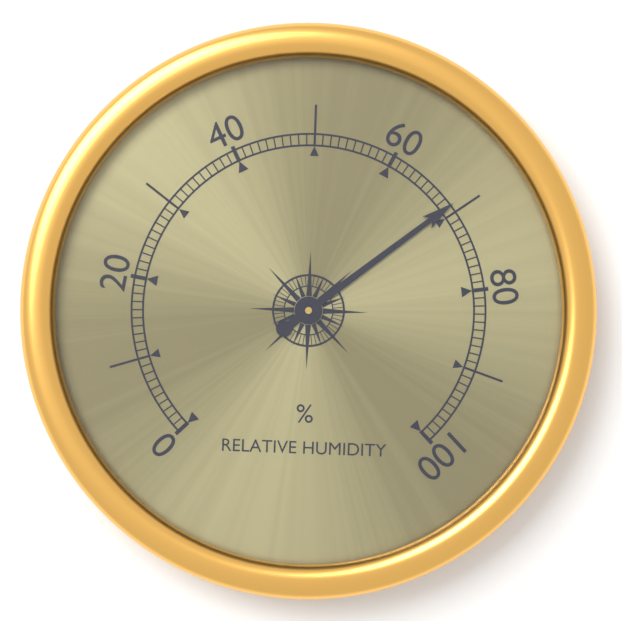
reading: 69 %
